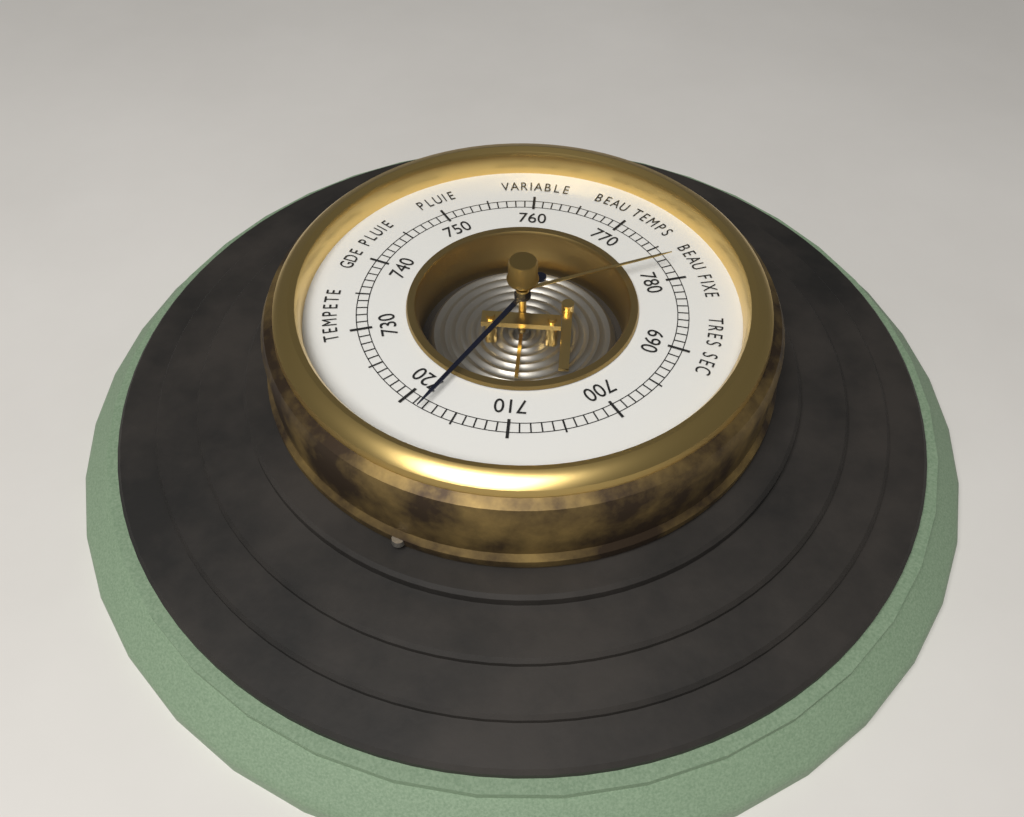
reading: 718 (no unit)
